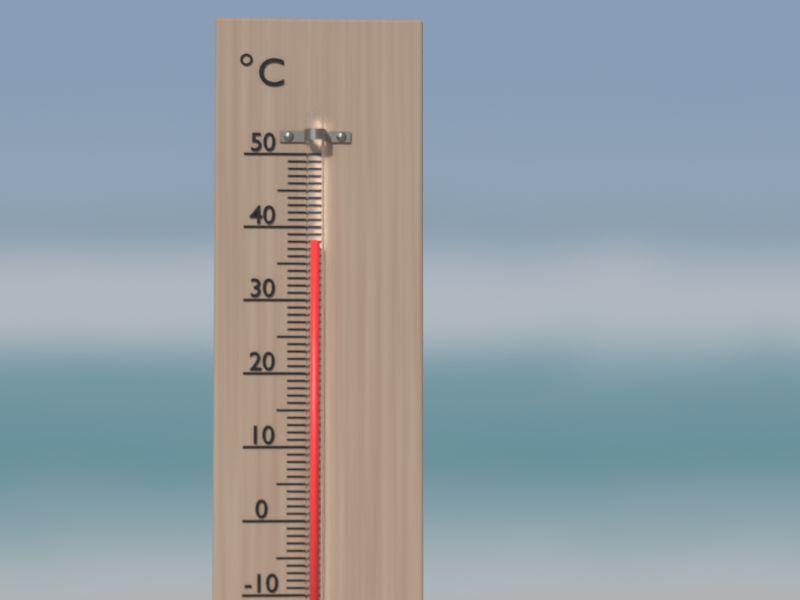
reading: 38 °C
